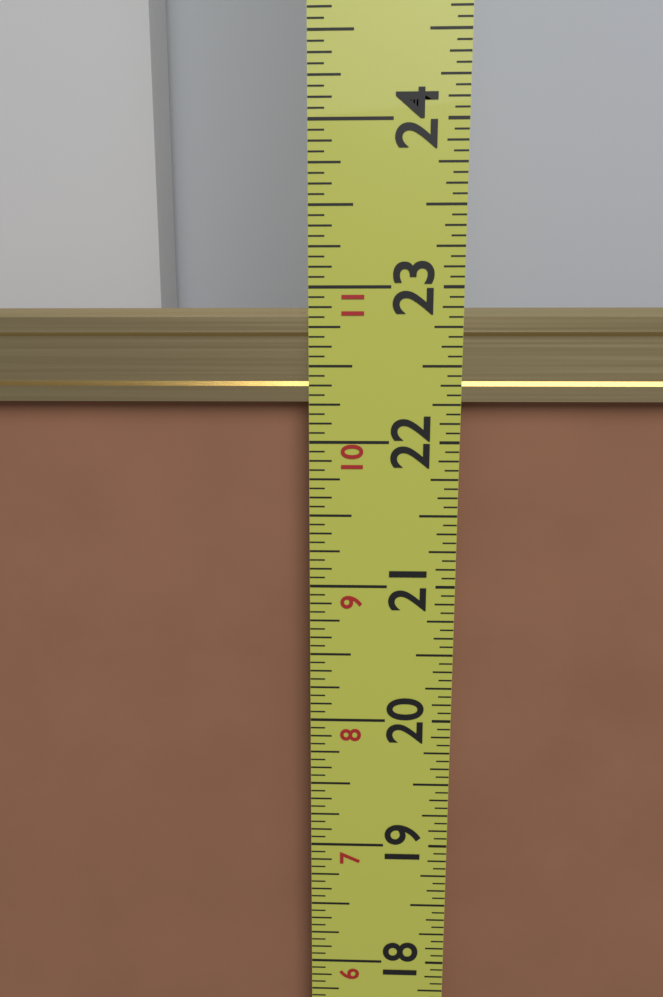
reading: 22.8750 in
